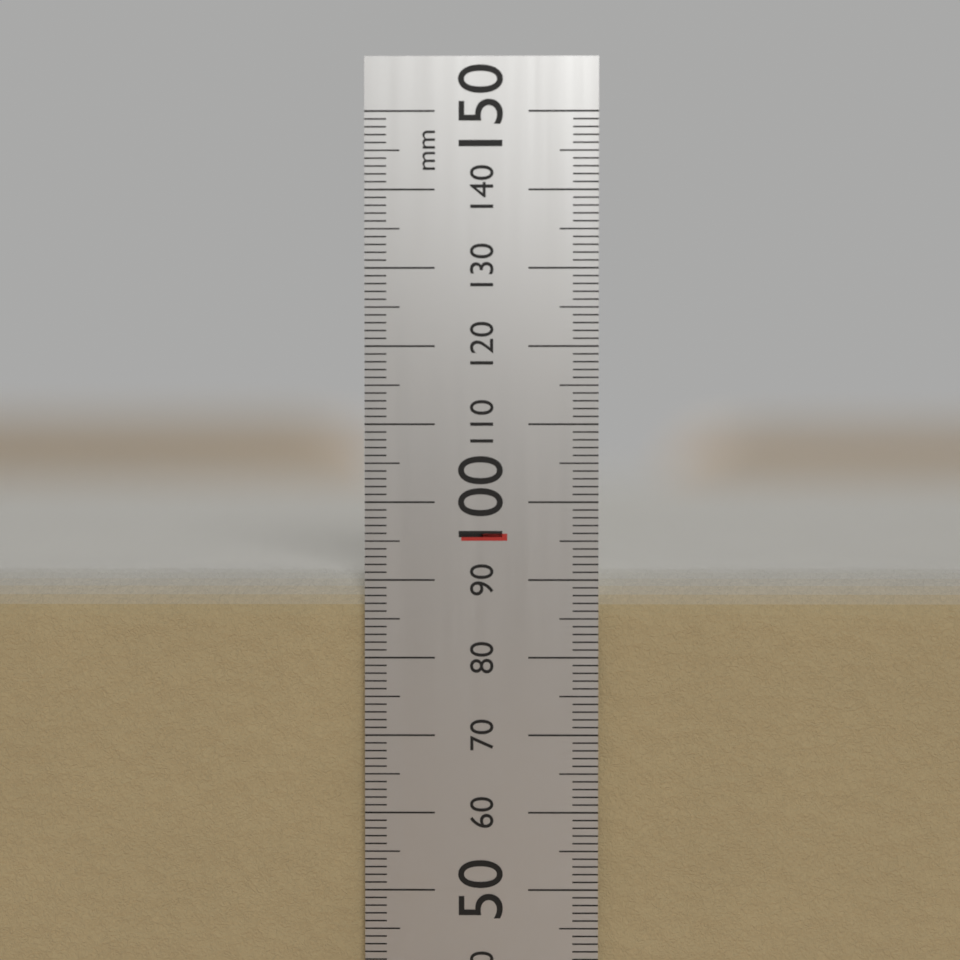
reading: 91 mm
